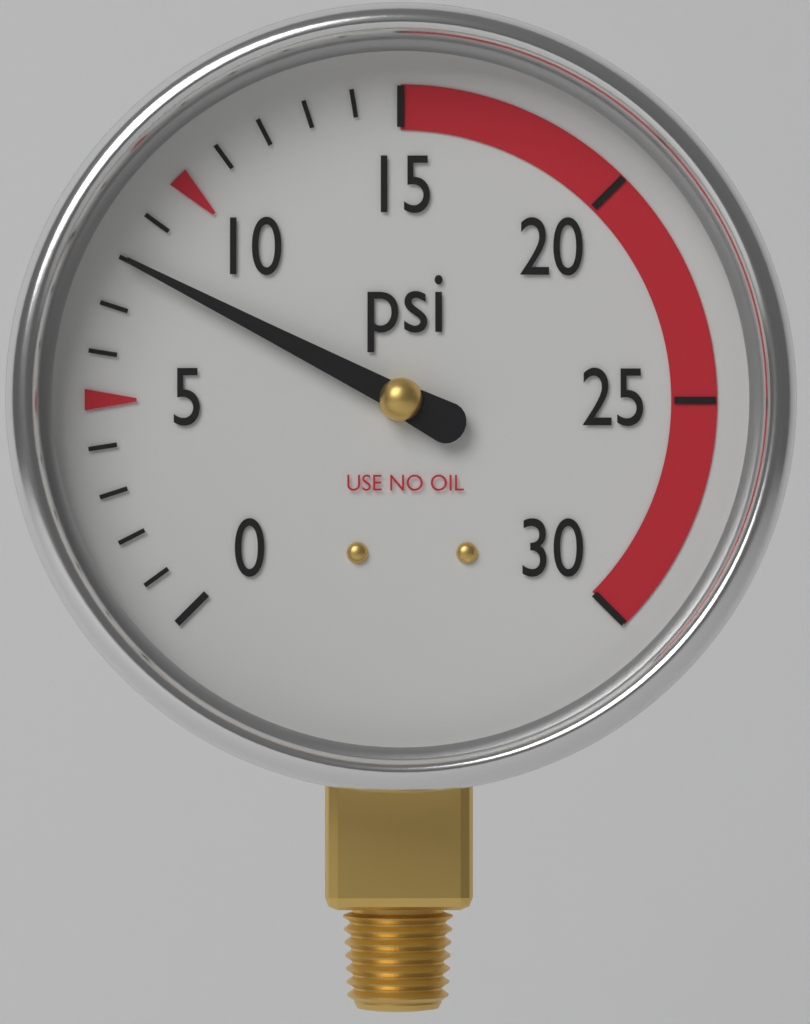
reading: 8 psi
